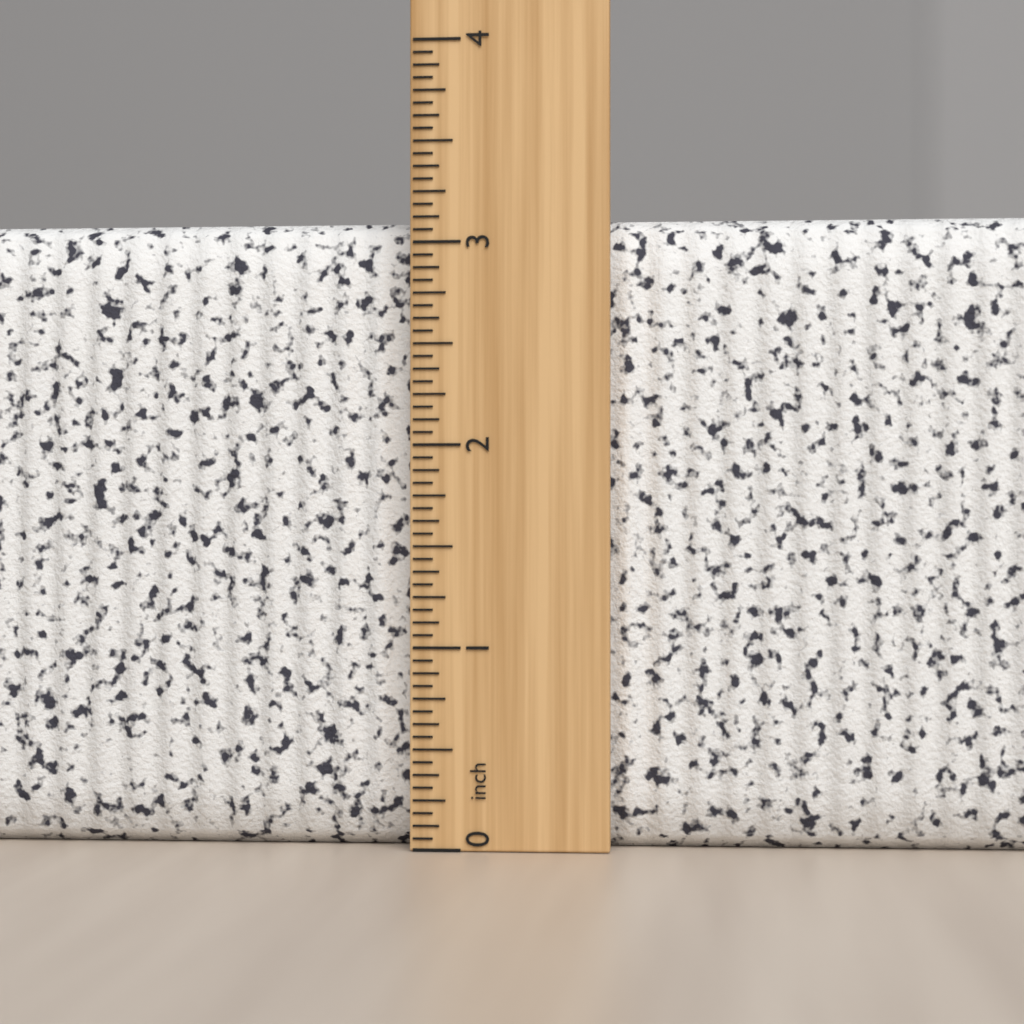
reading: 3.1250 inch
